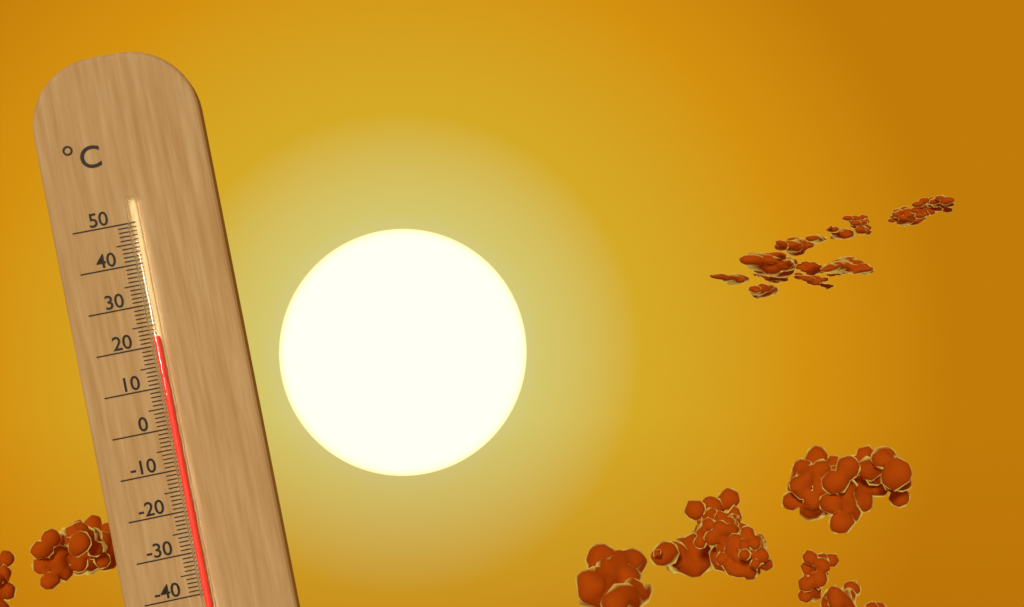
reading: 22 °C
